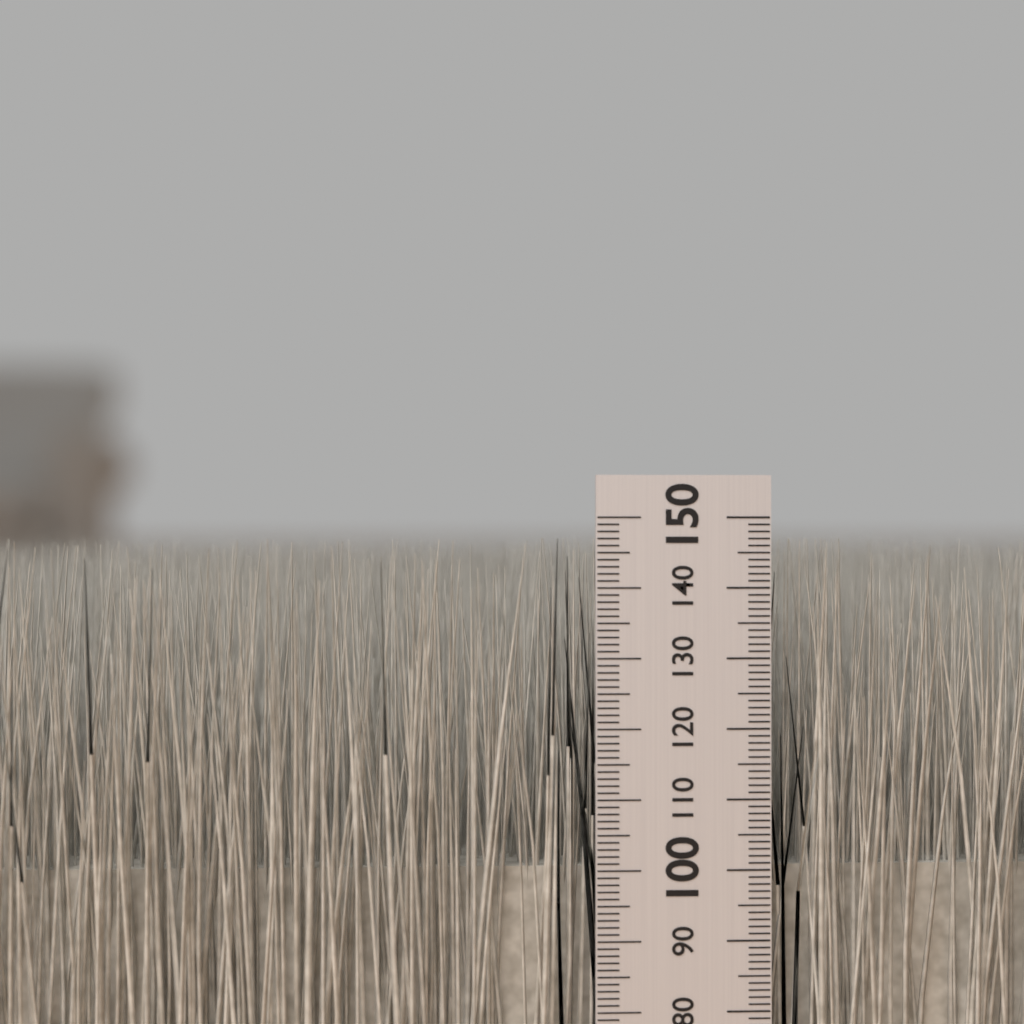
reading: 147 mm
